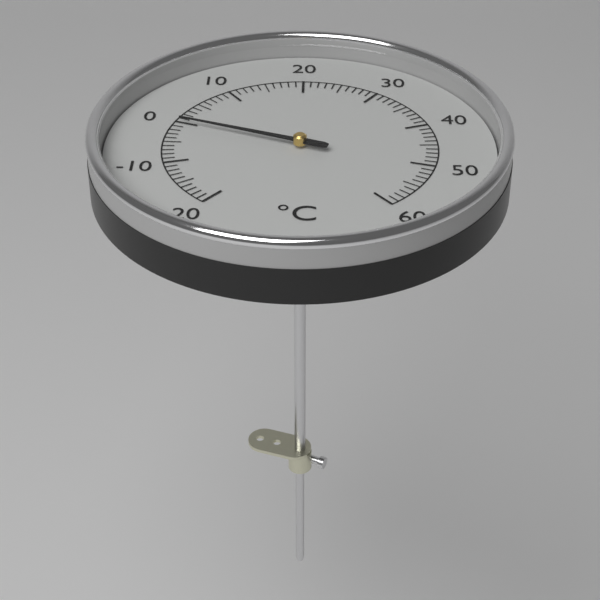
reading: 0 °C
